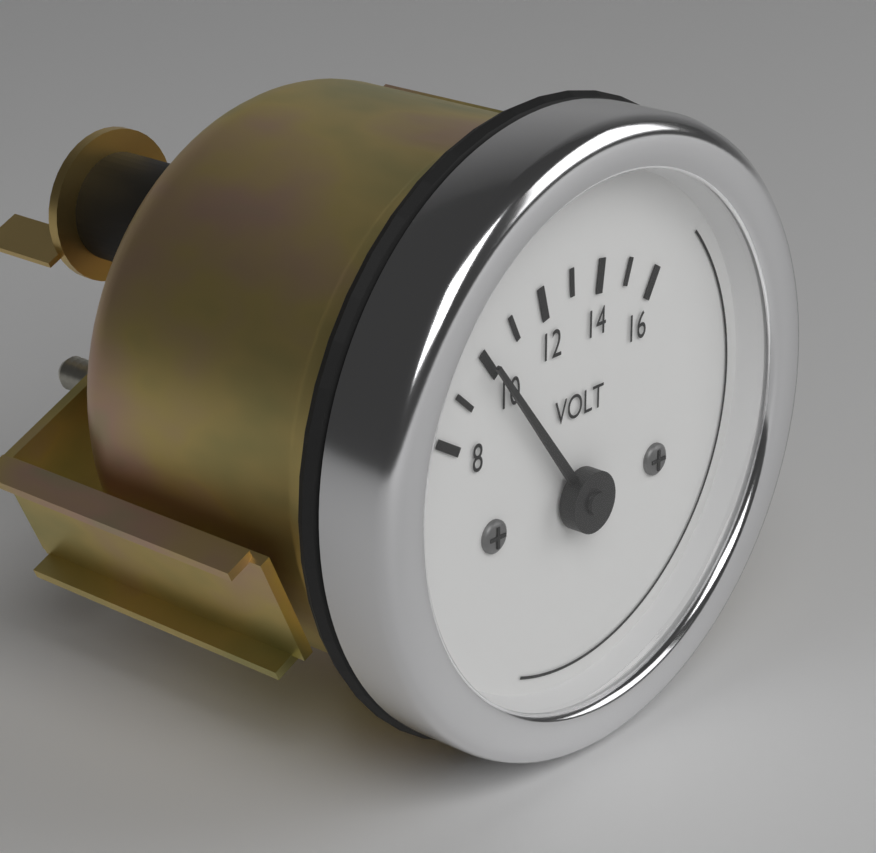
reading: 10 V
